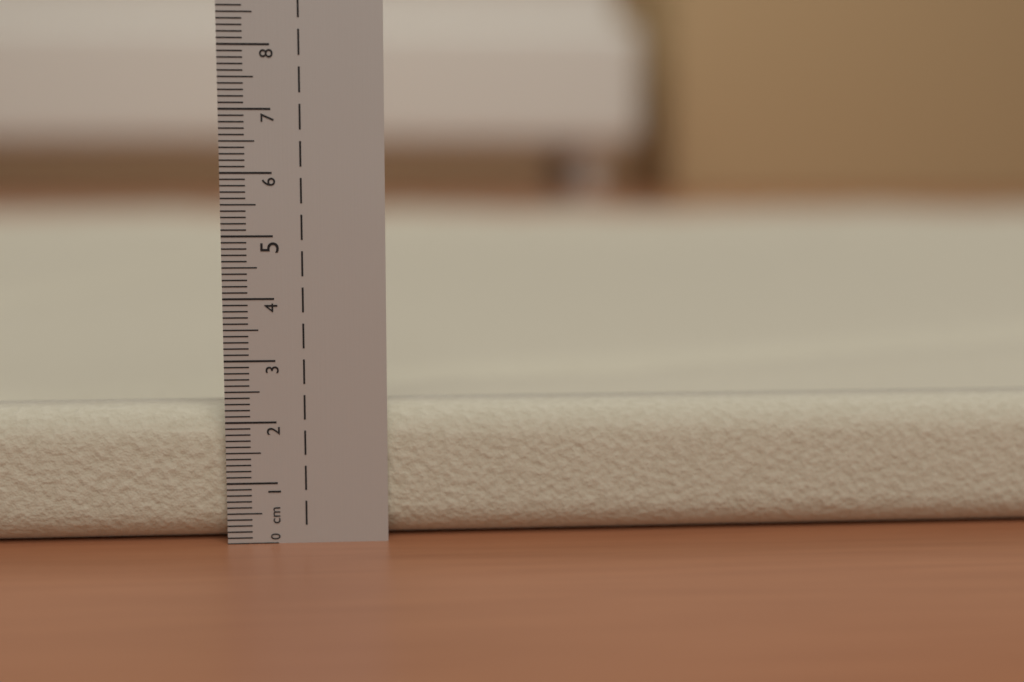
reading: 2.2 cm
